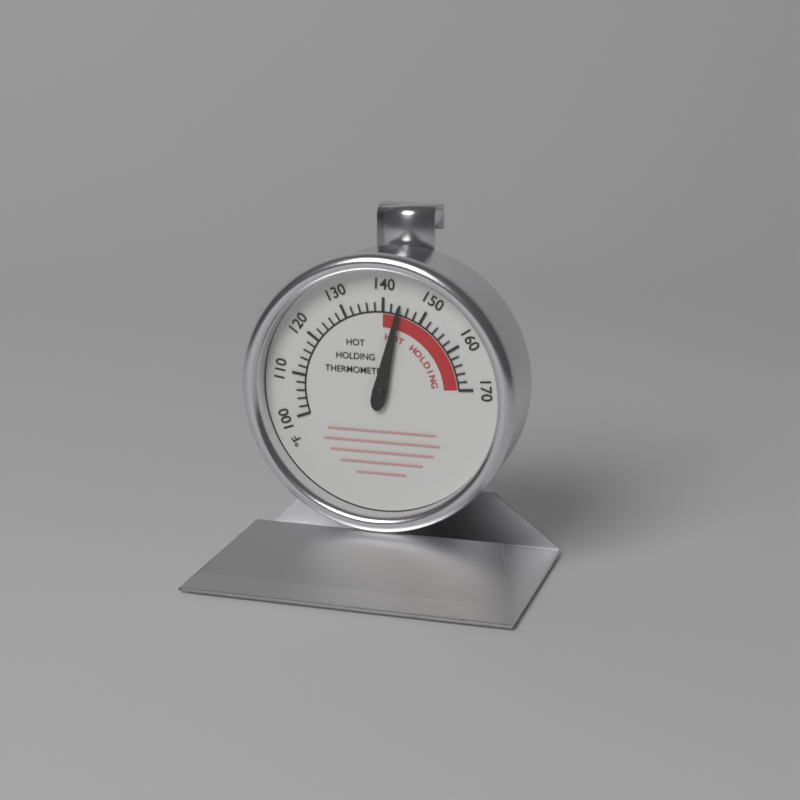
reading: 144 °F
